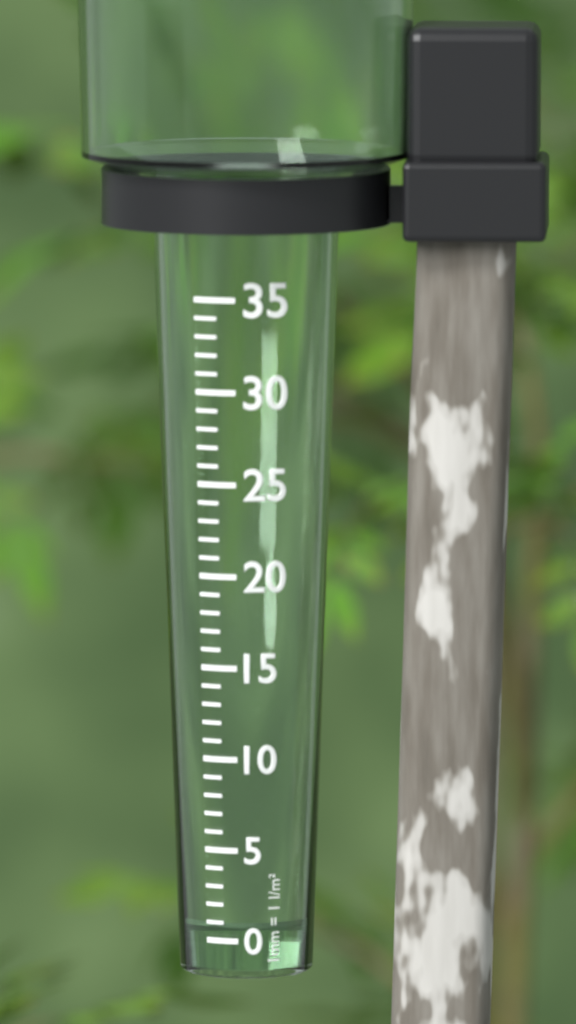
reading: 1 mm
